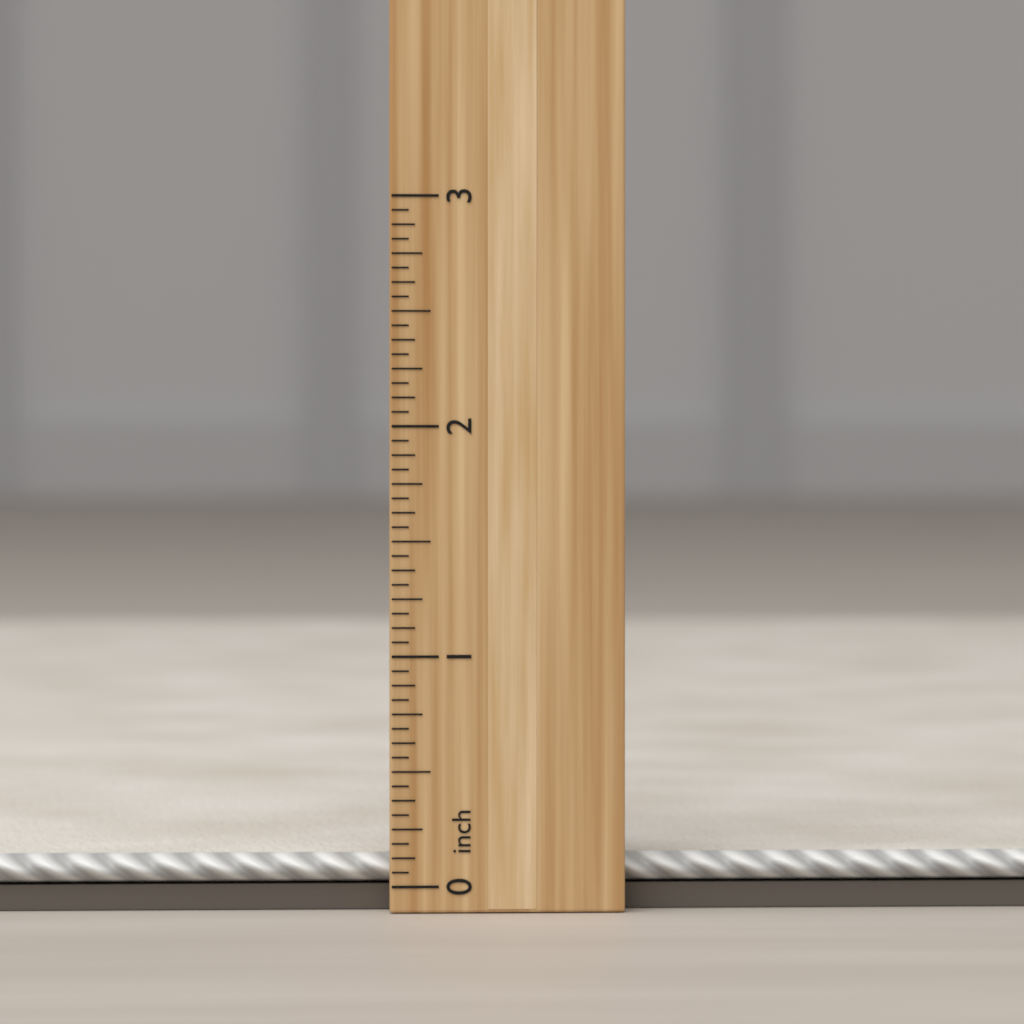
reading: 0.1250 inch
